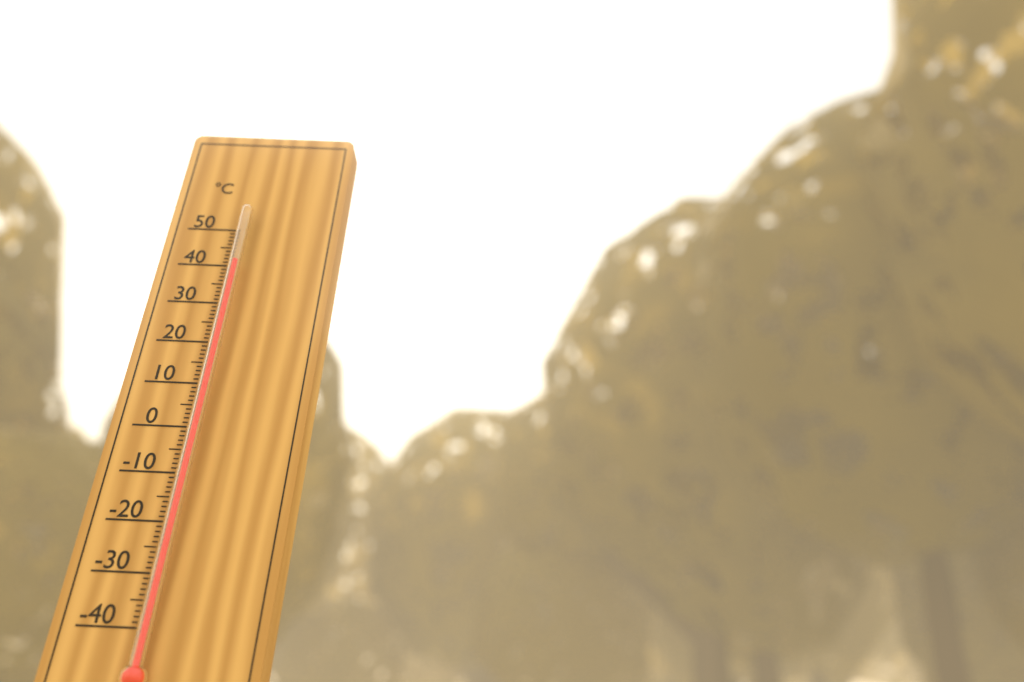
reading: 40 °C
